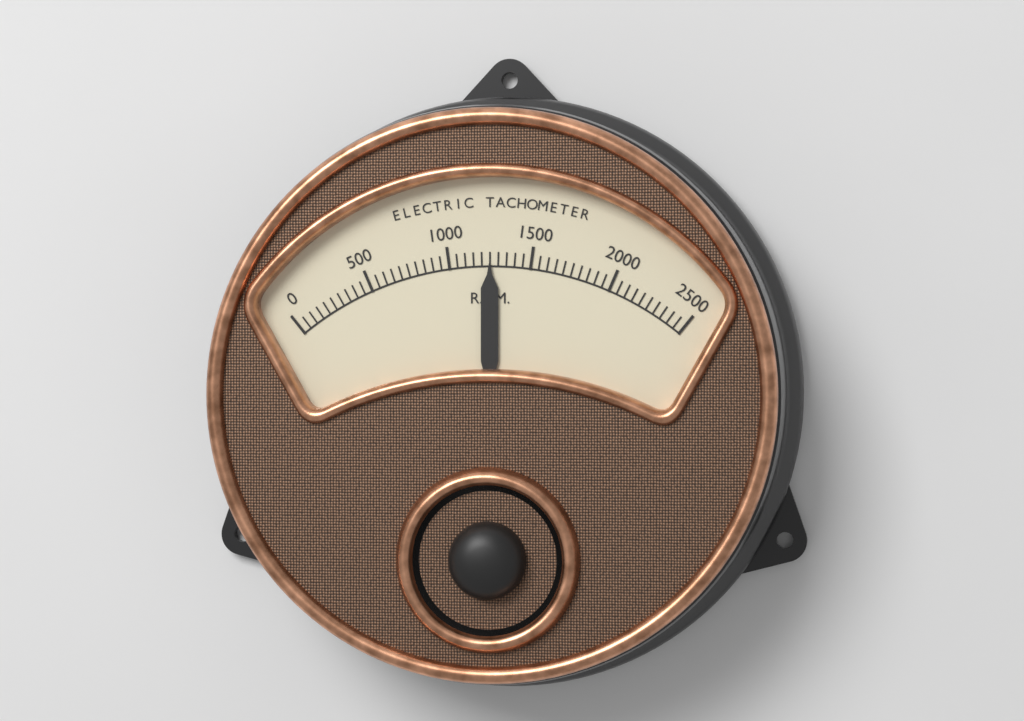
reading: 1250 RPM
